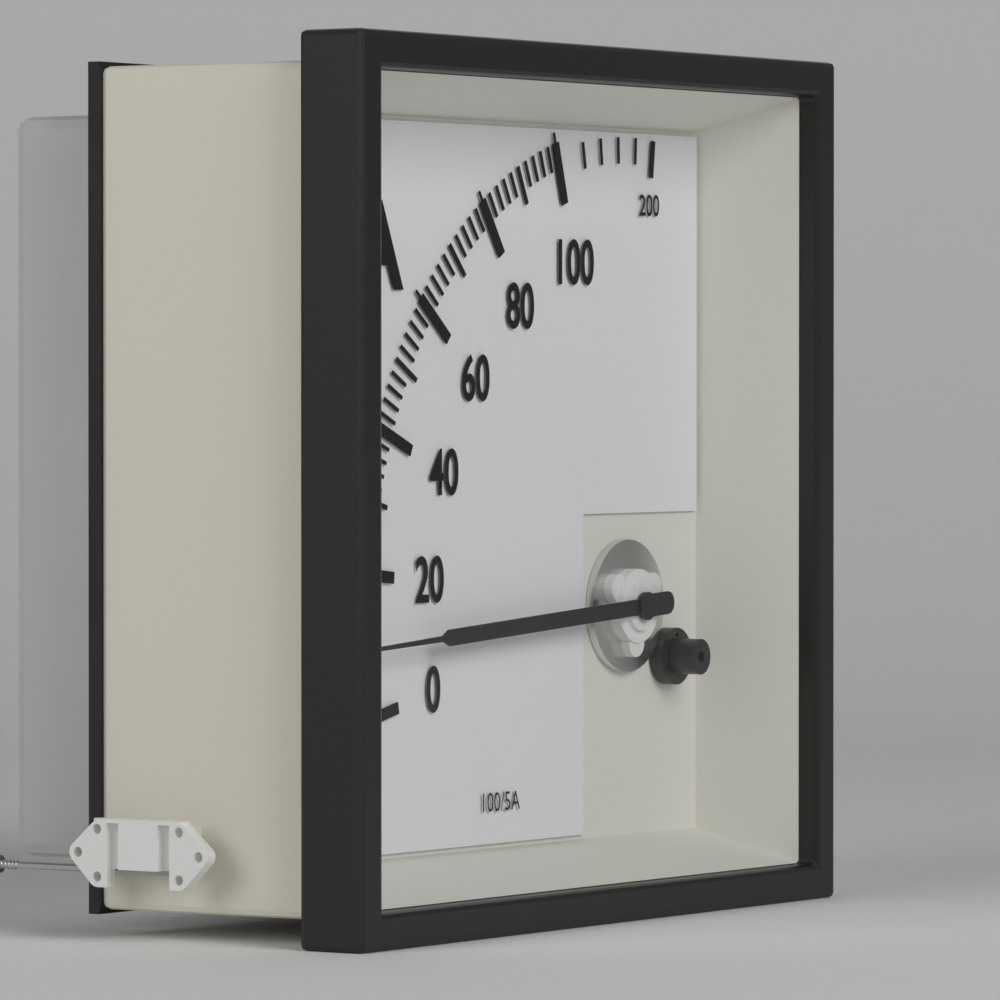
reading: 10 A
